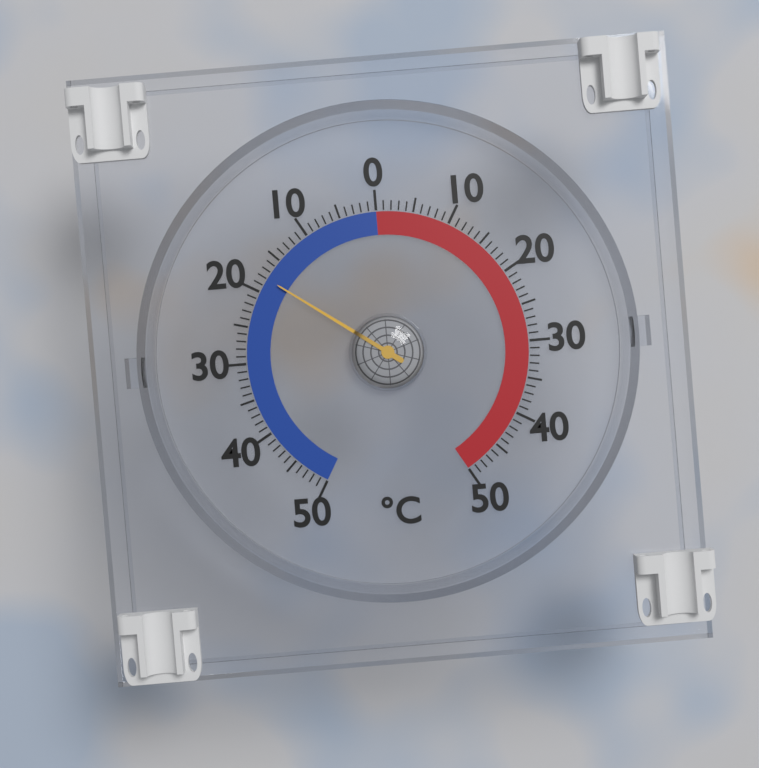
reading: -18 °C
